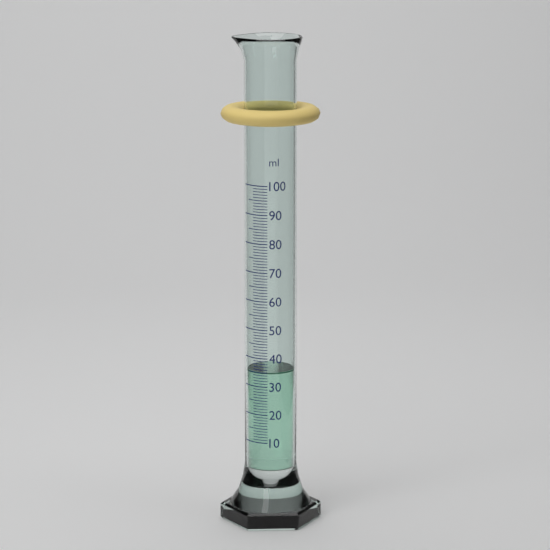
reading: 35 ml
